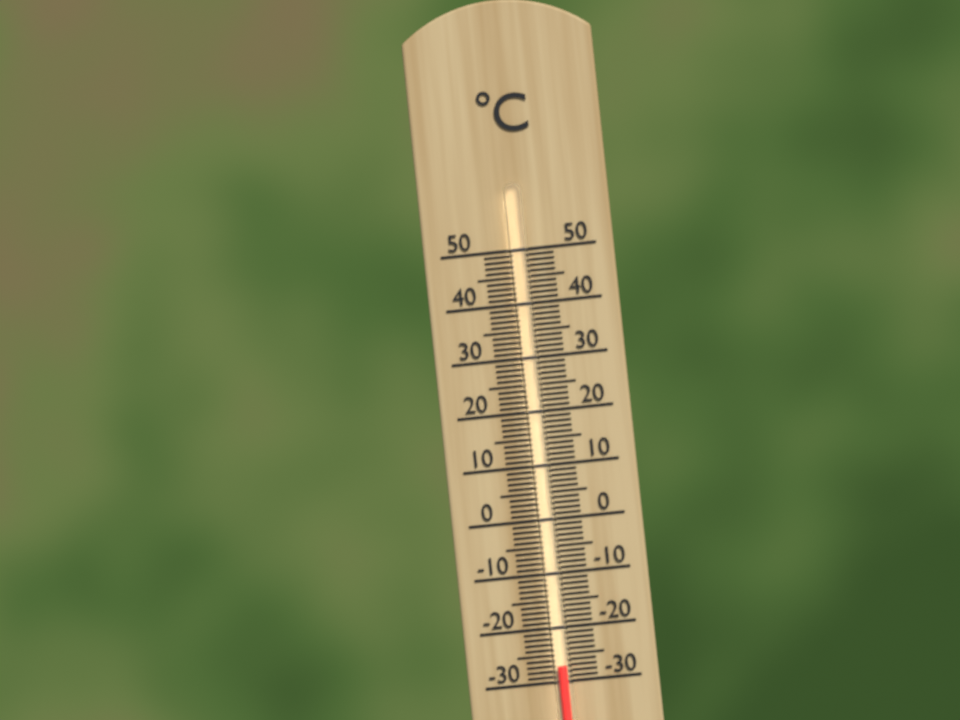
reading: -27 °C
